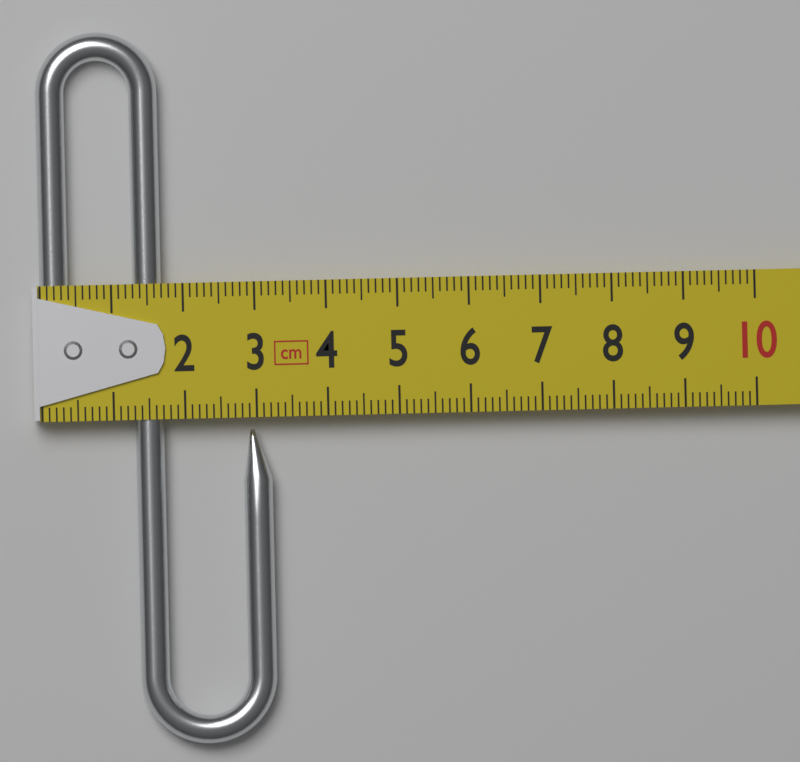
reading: 3.2 cm
